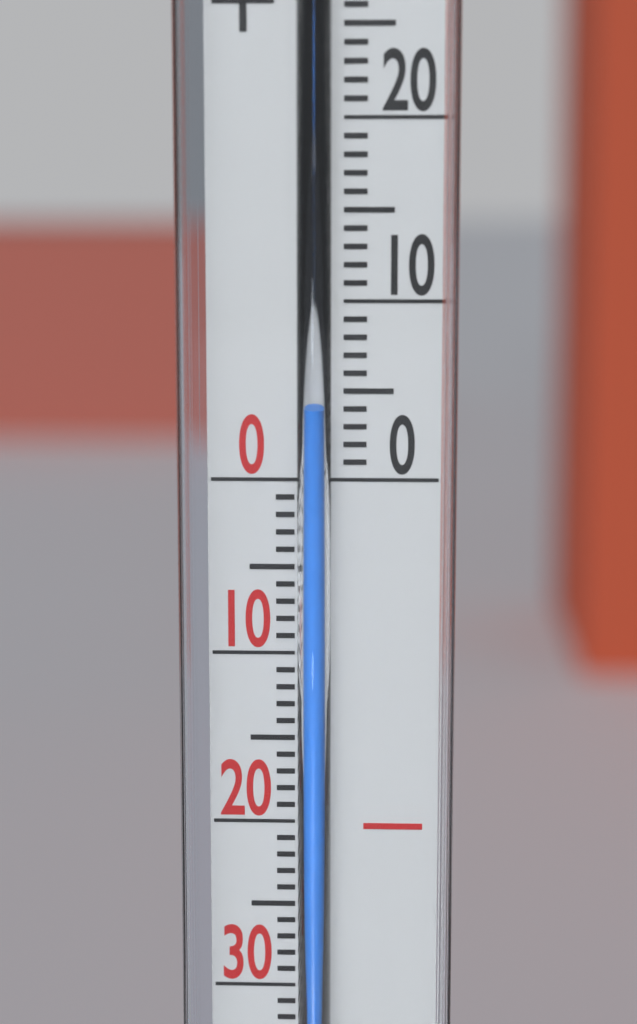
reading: 4 °C
